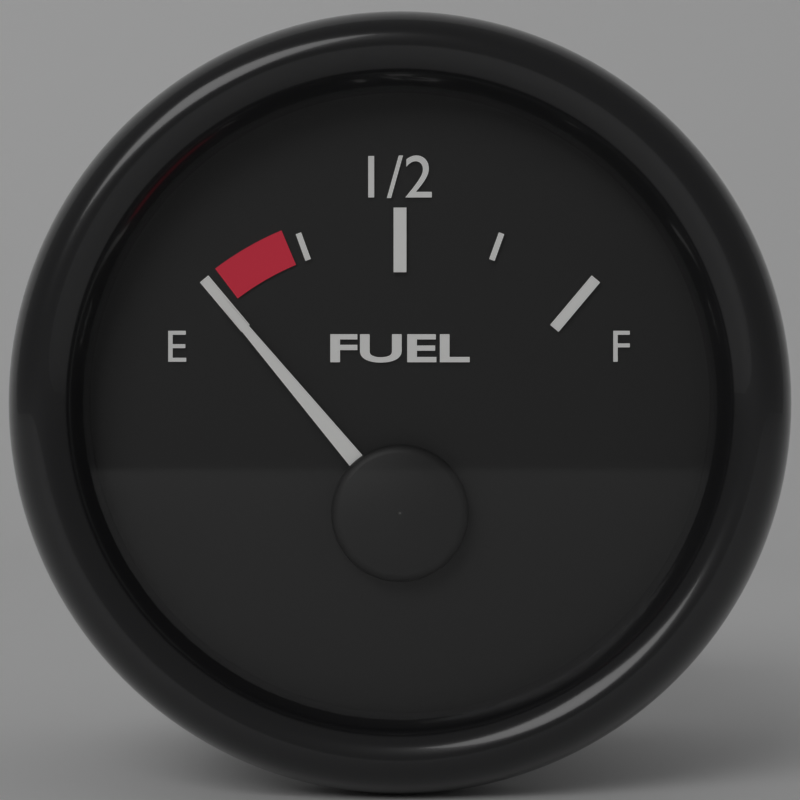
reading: 0.00 (no unit)
